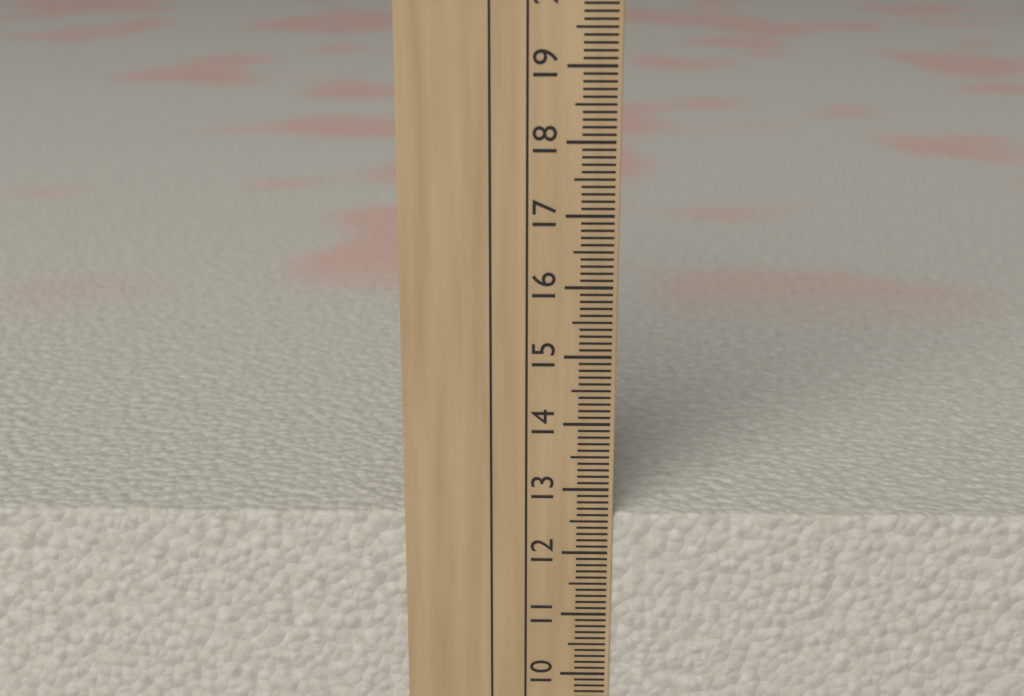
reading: 12.6 cm
